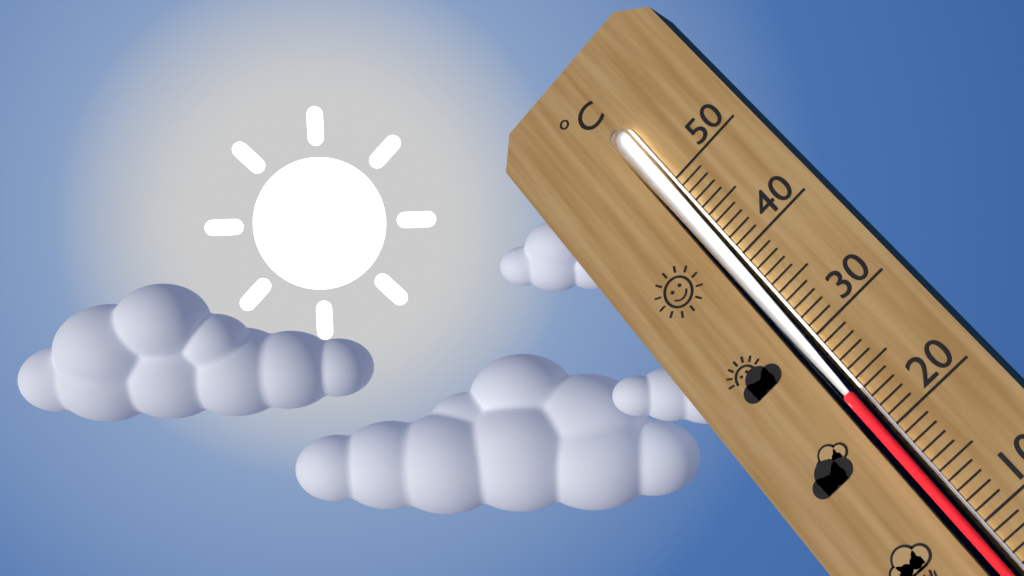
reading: 24 °C
